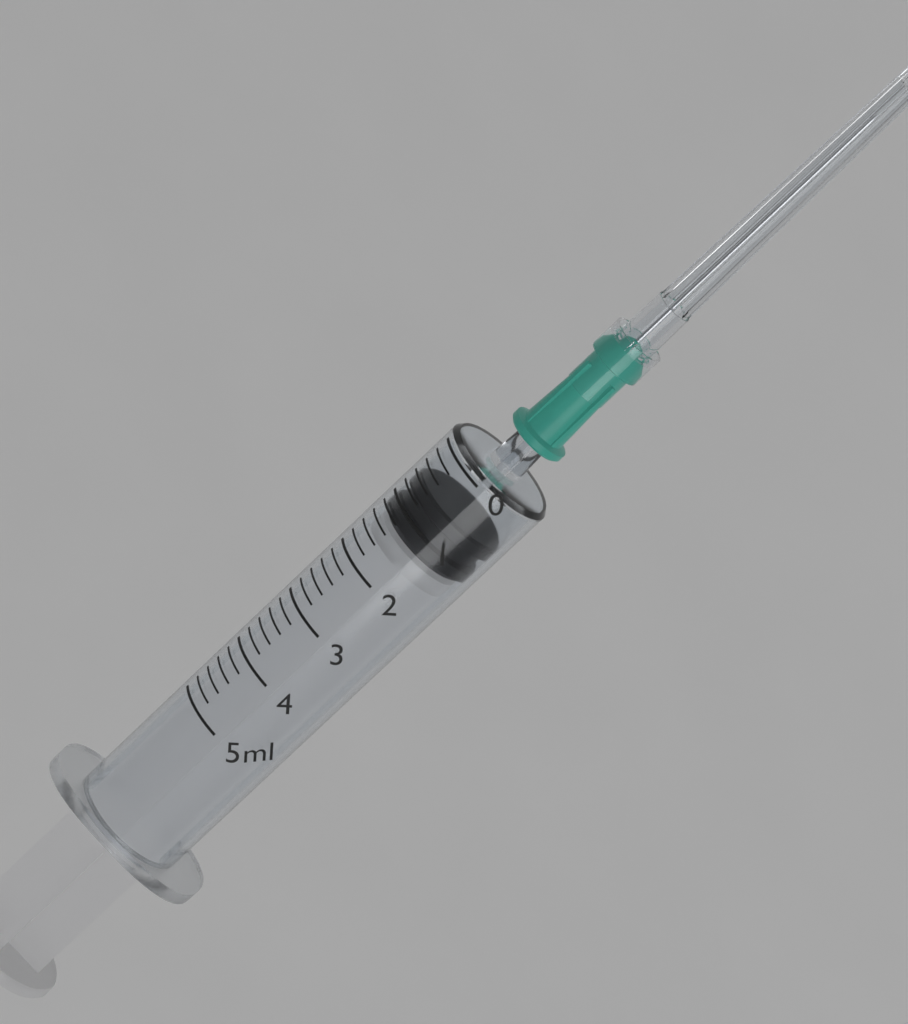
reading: 0.6 ml
